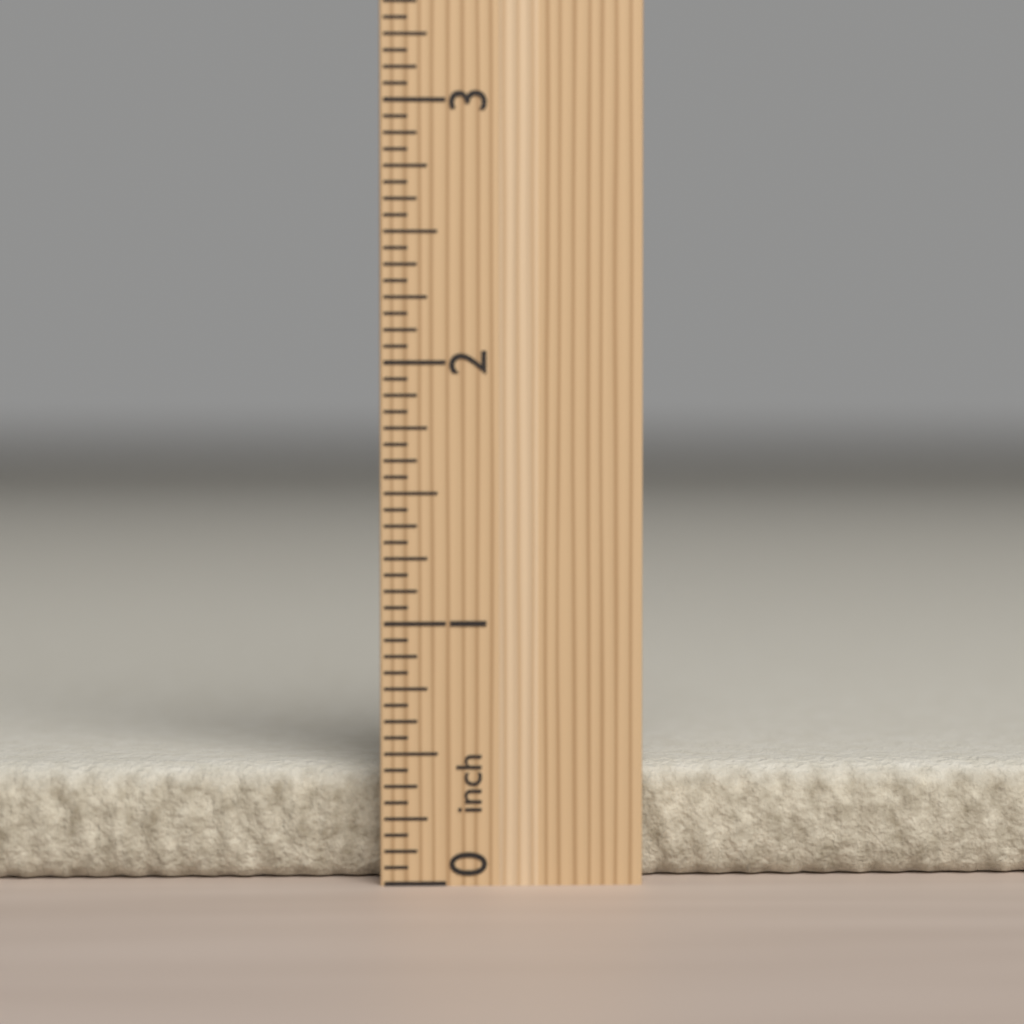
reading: 0.4375 inch
